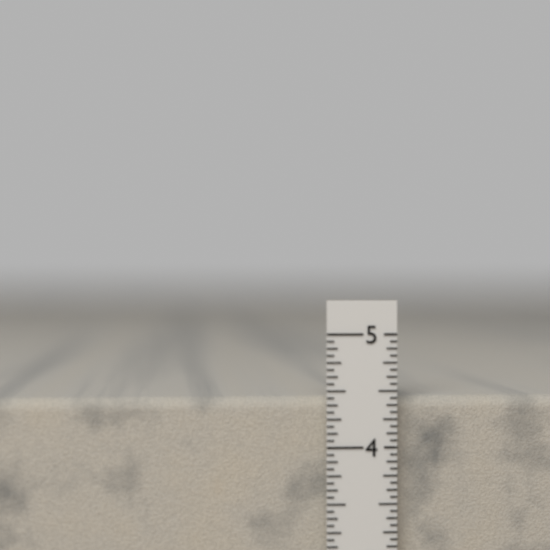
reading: 4.4375 in
